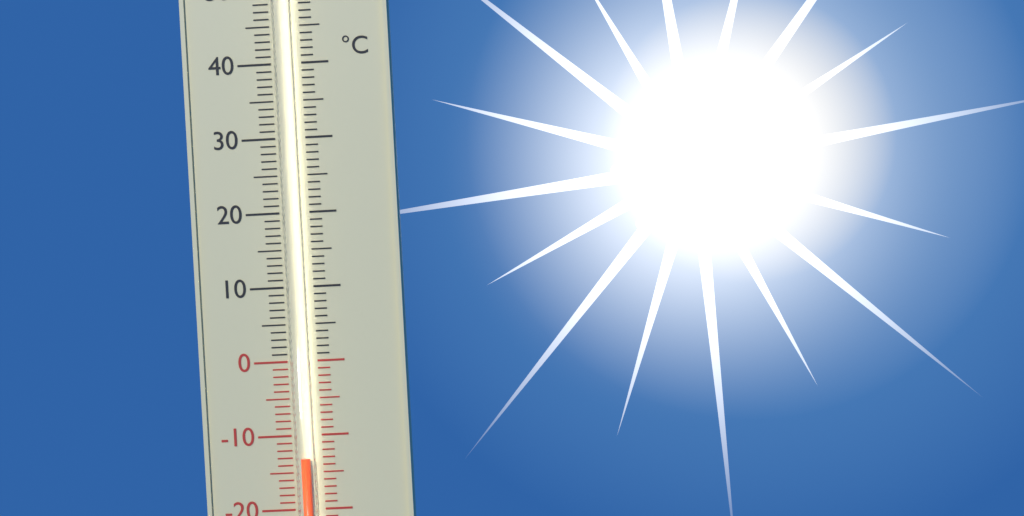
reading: -13 °C
